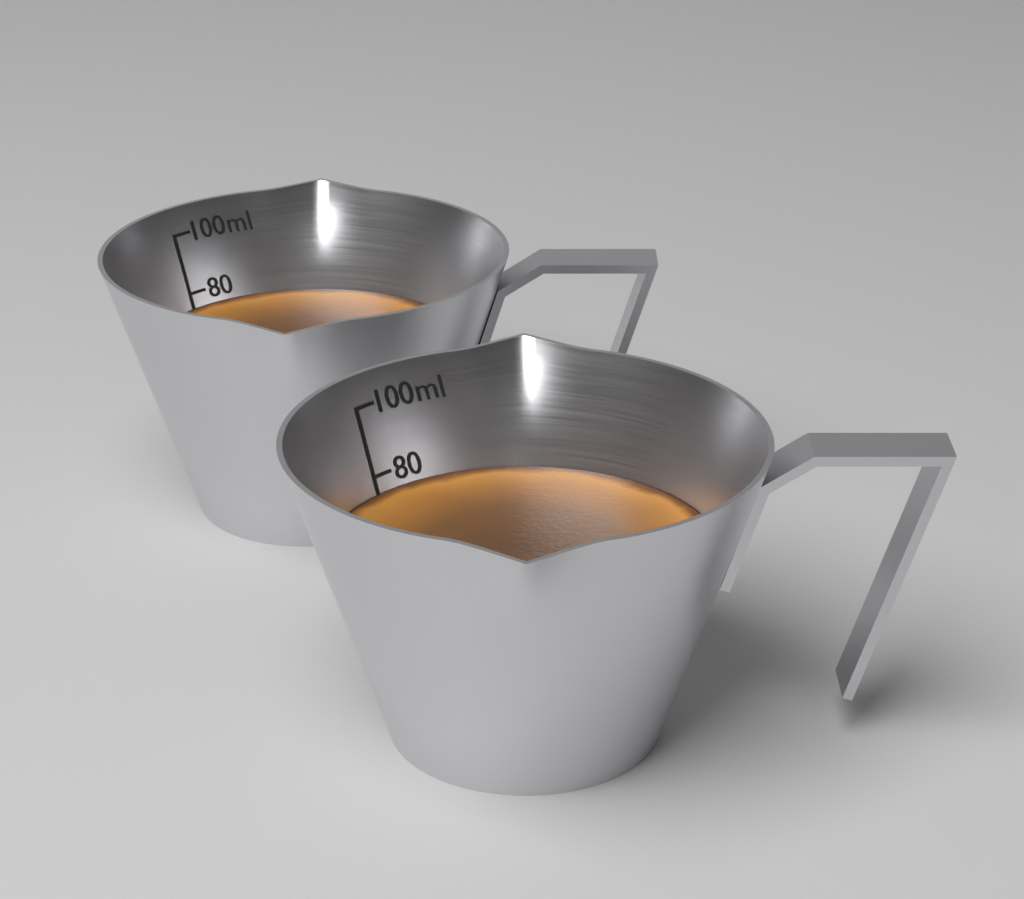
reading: 75 ml
